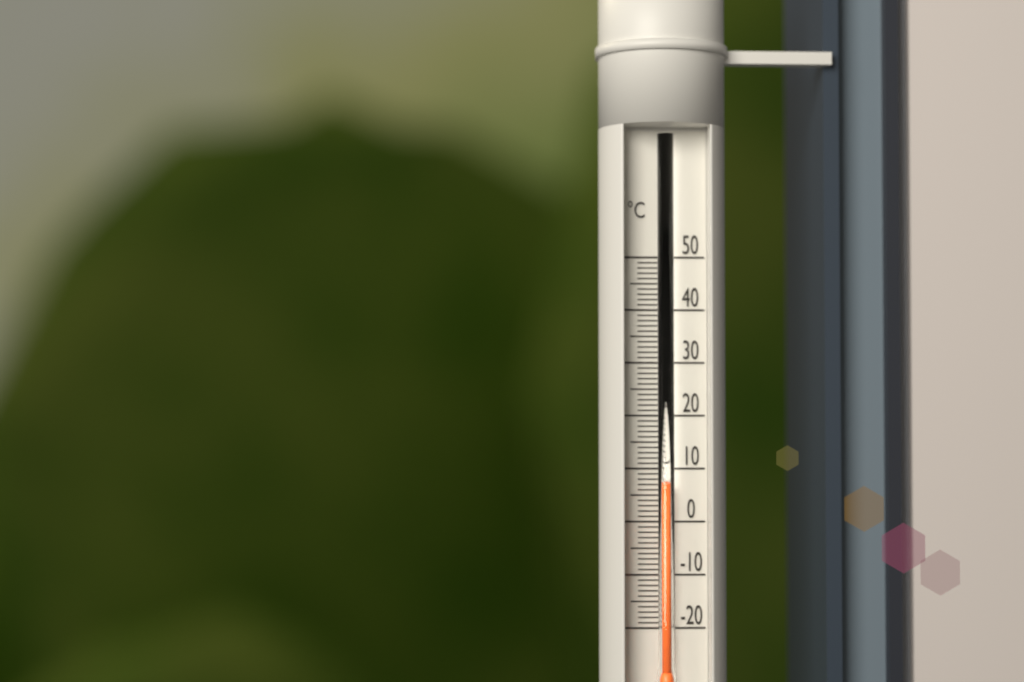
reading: 7 °C
